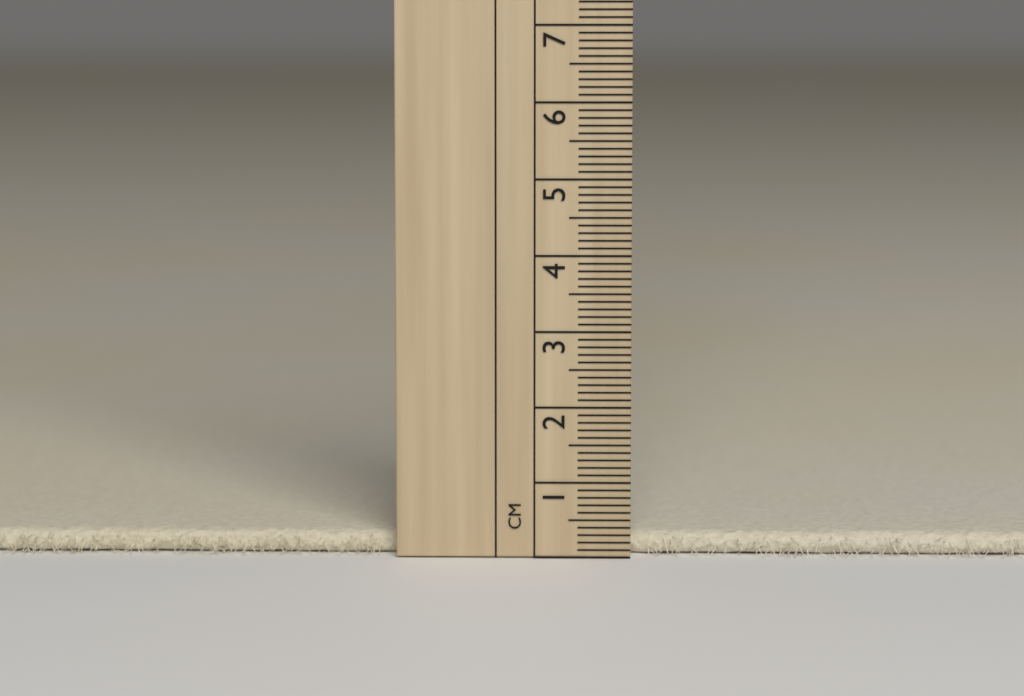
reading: 0.3 cm
